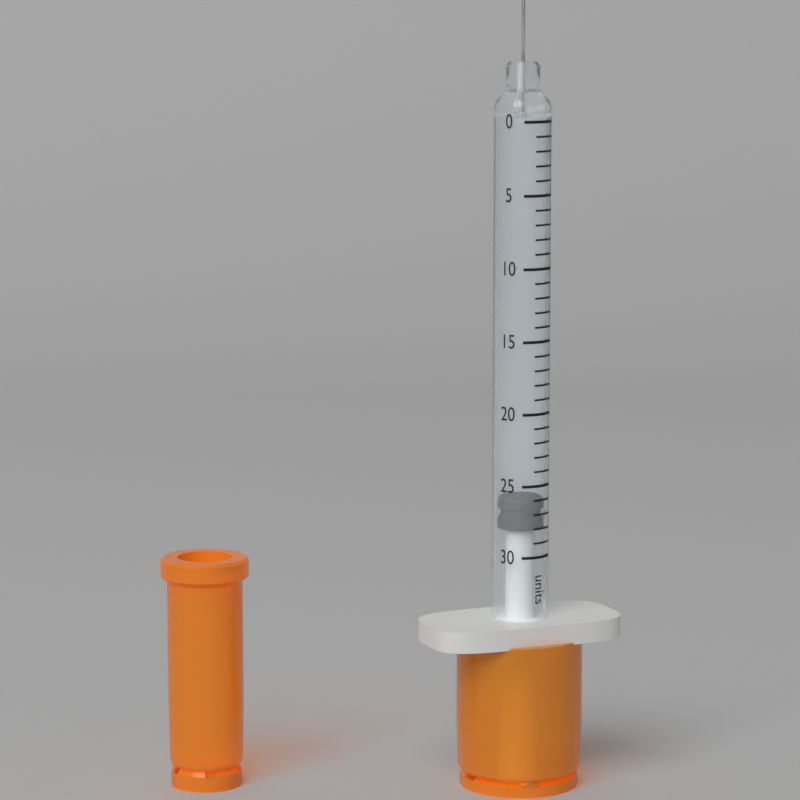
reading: 26 units
